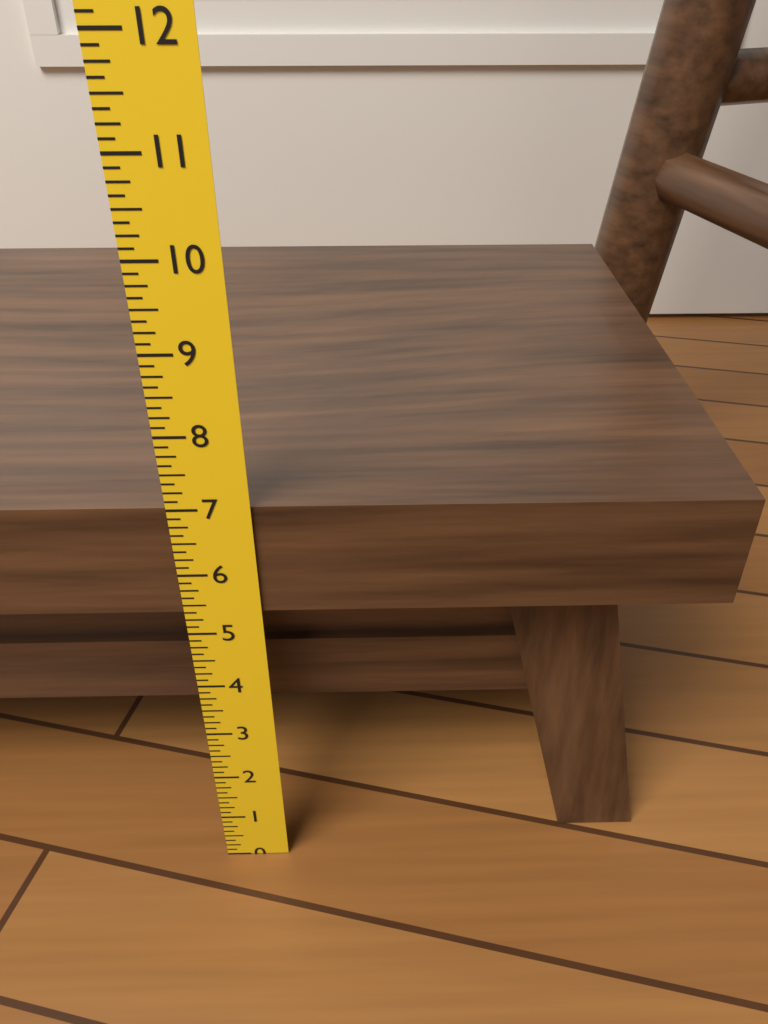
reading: 7.000 in
